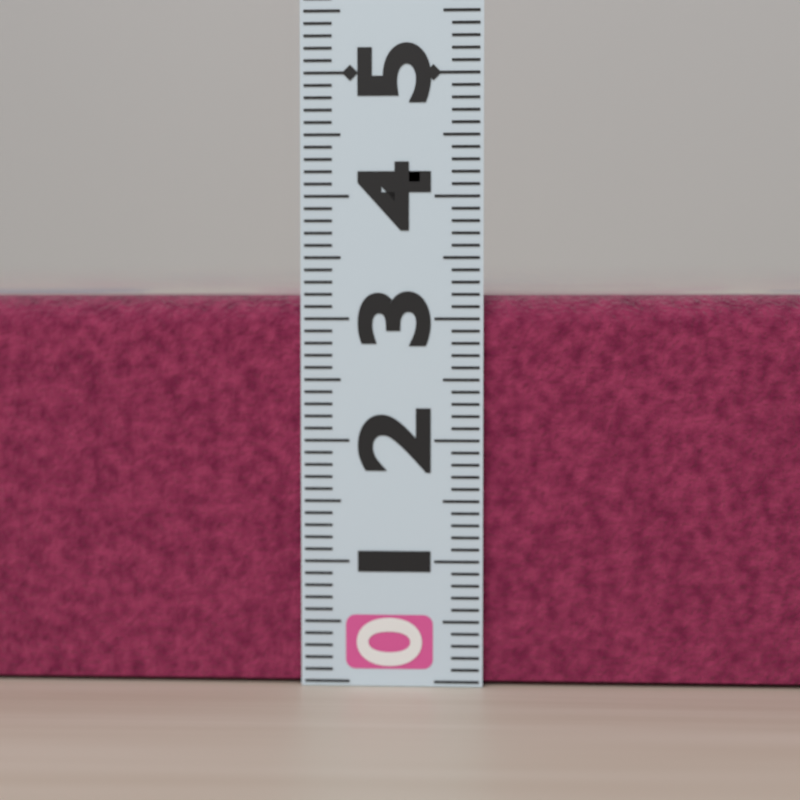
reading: 3.2 (no unit)
